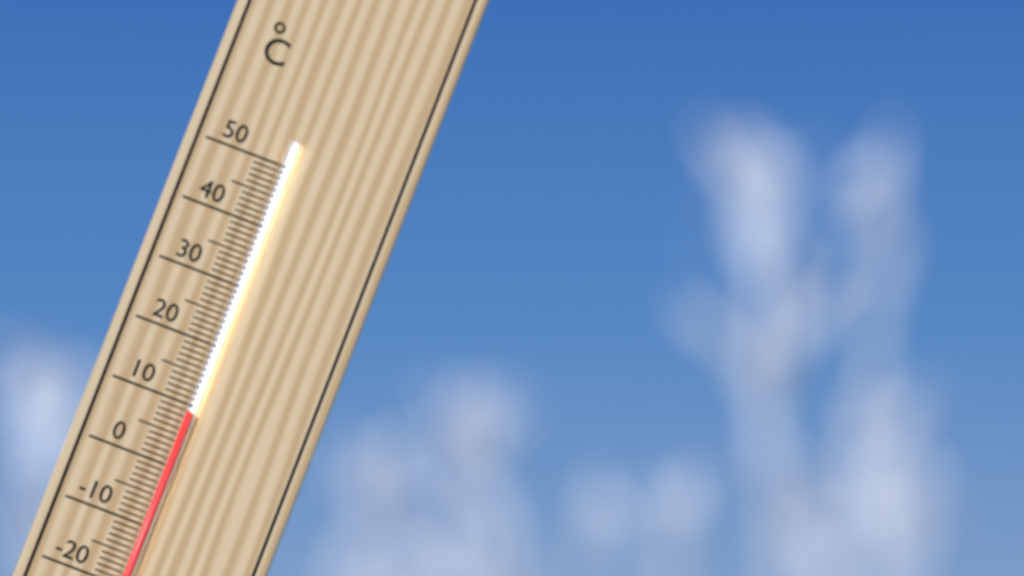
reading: 9 °C
